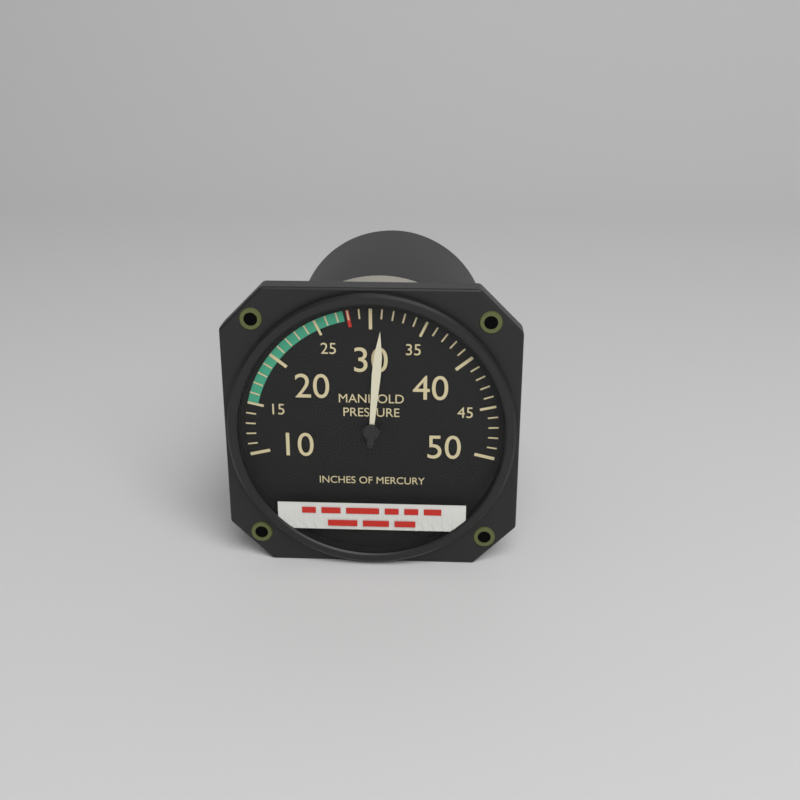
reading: 31 inHg
